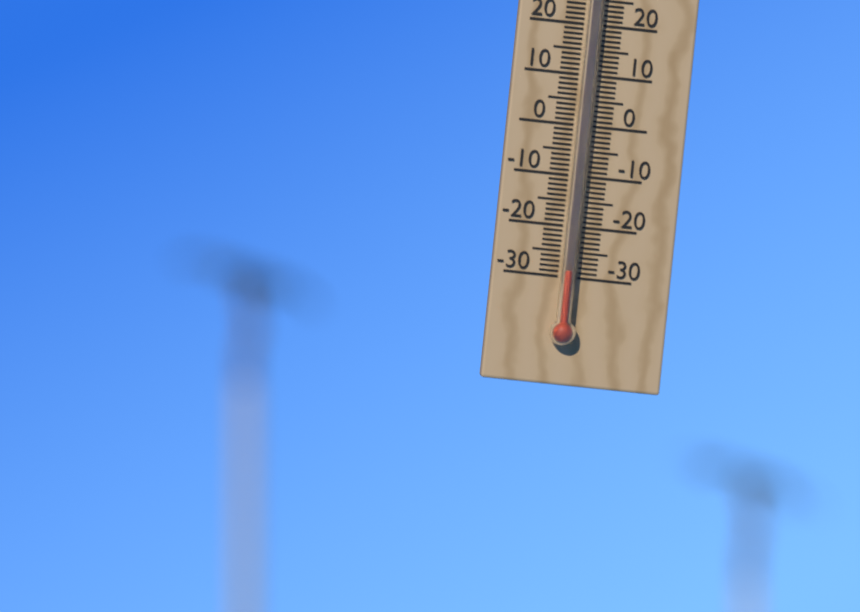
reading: -29 °C
